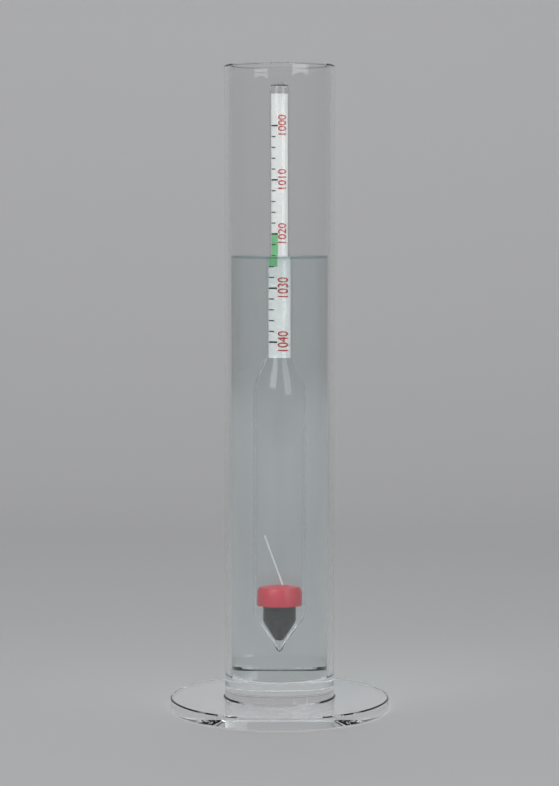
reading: 1024 (no unit)
